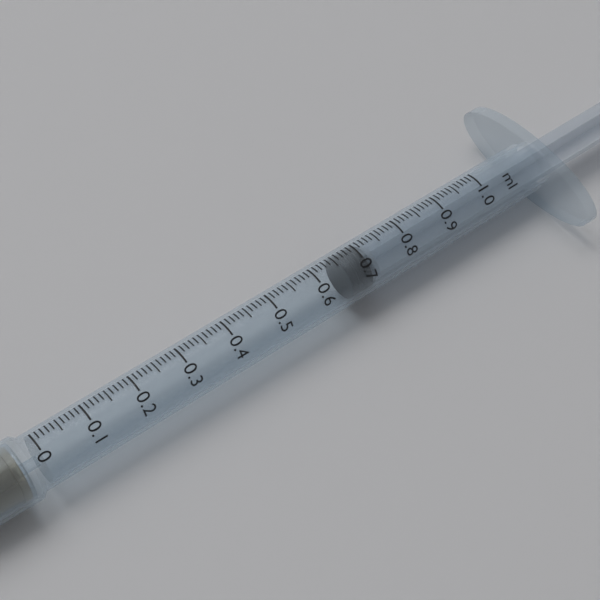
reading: 0.66 ml
